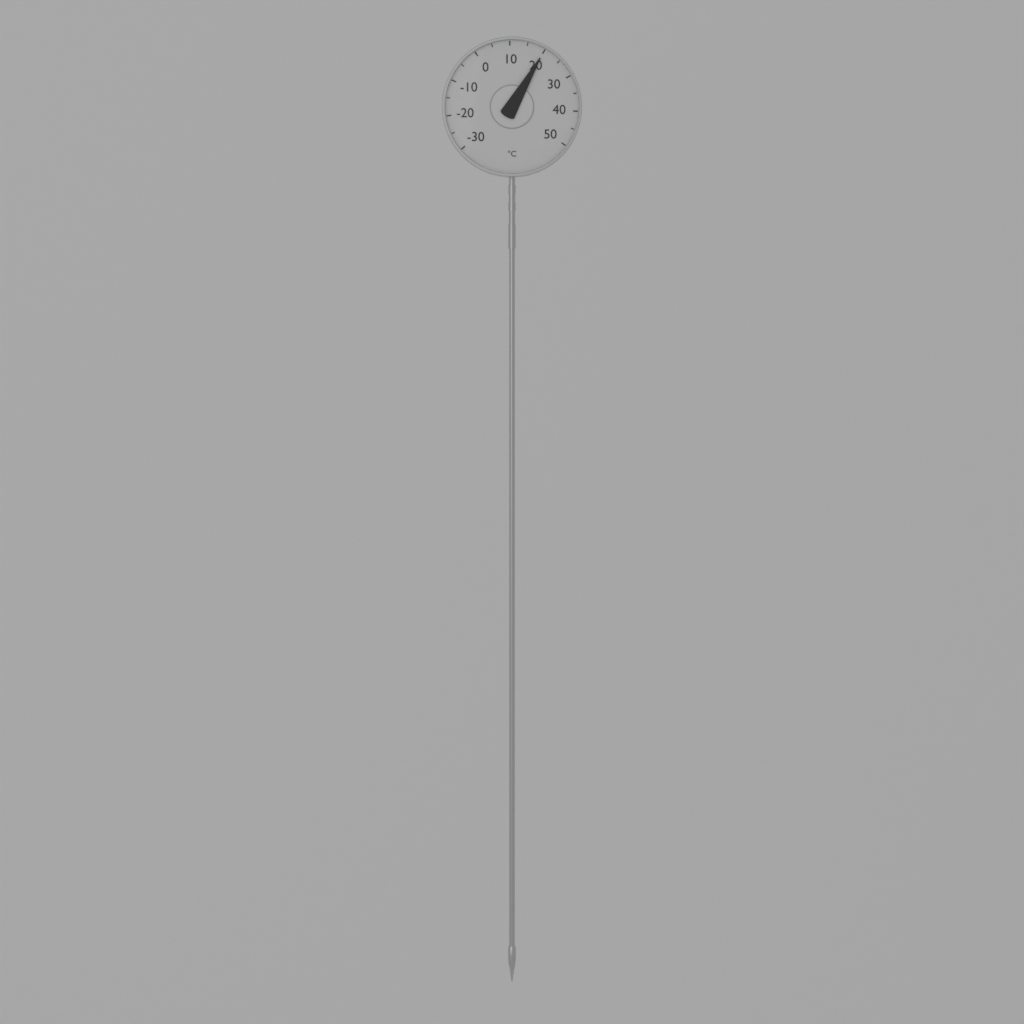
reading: 20 °C
